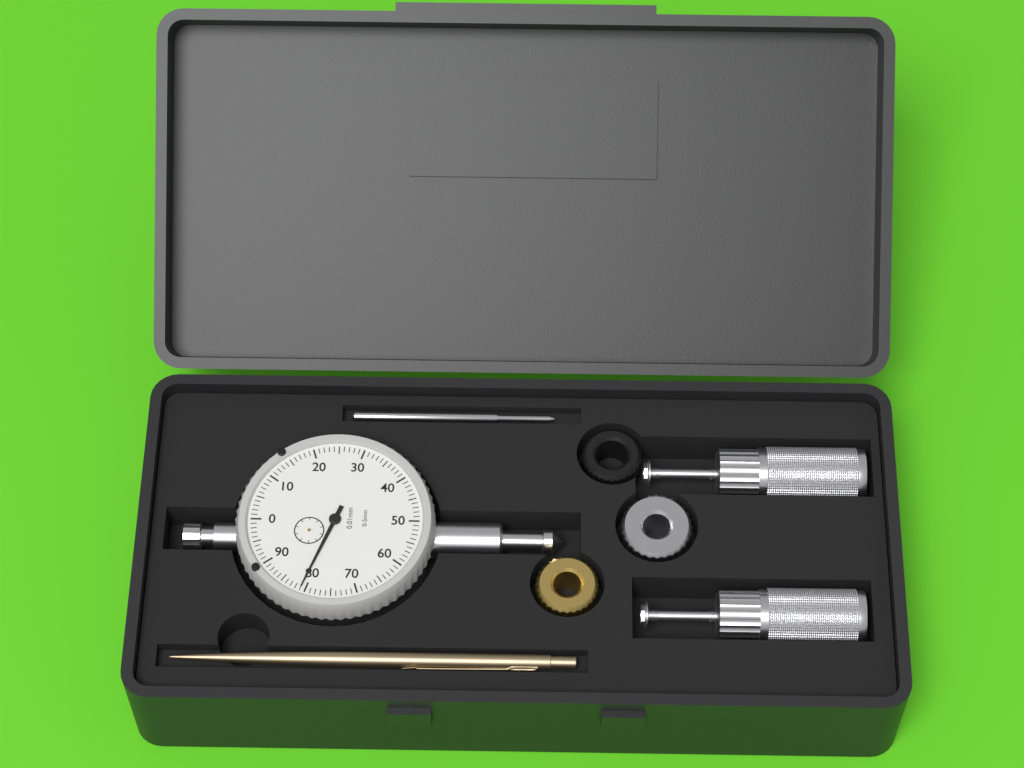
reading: 0.81 mm
